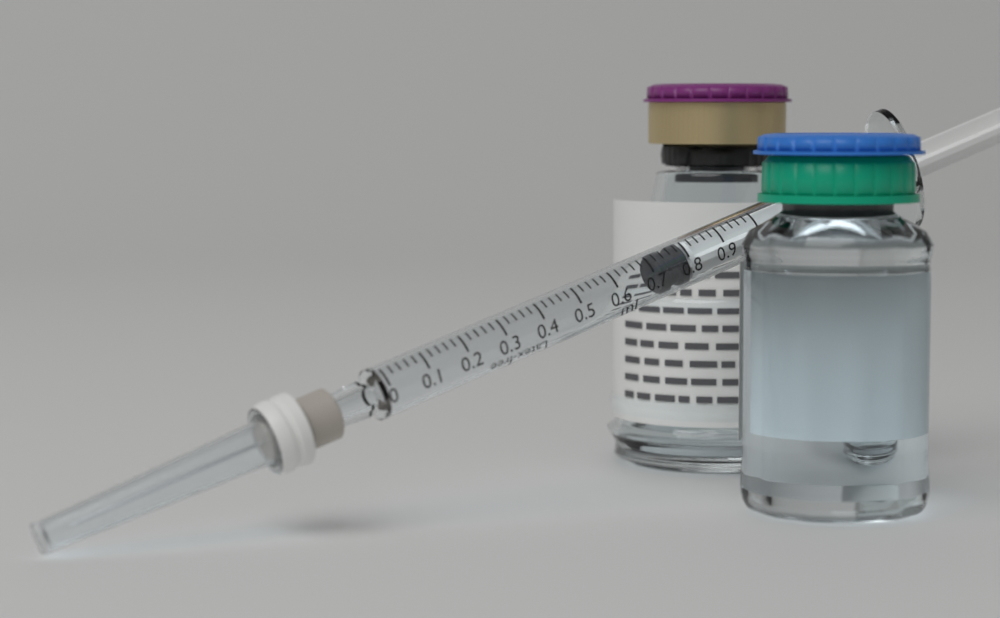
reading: 0.72 ml
